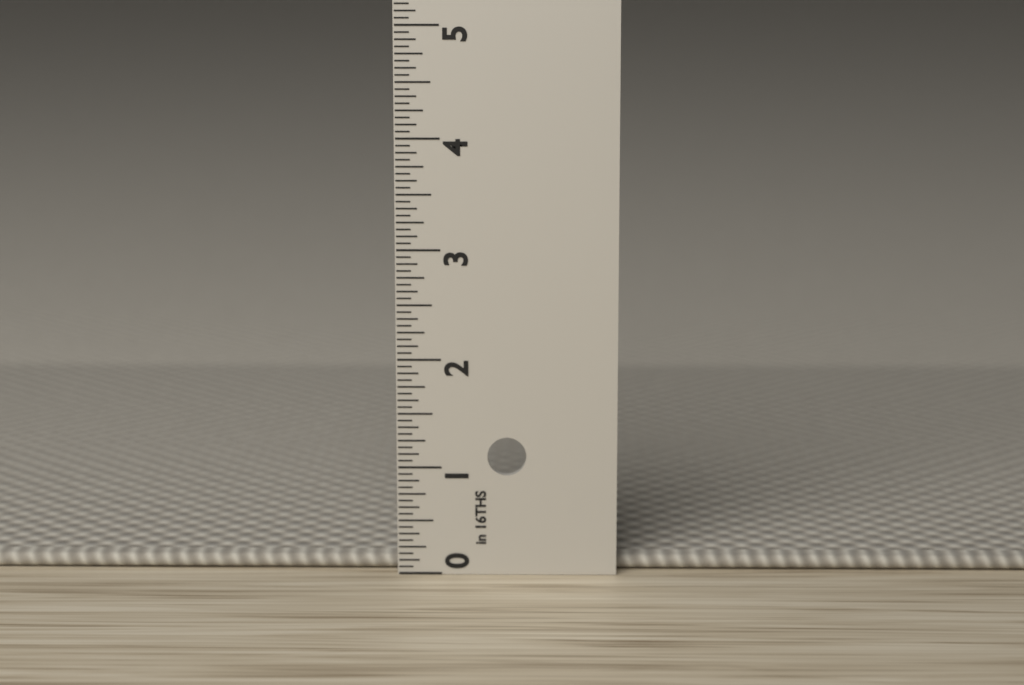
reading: 0.1250 in
